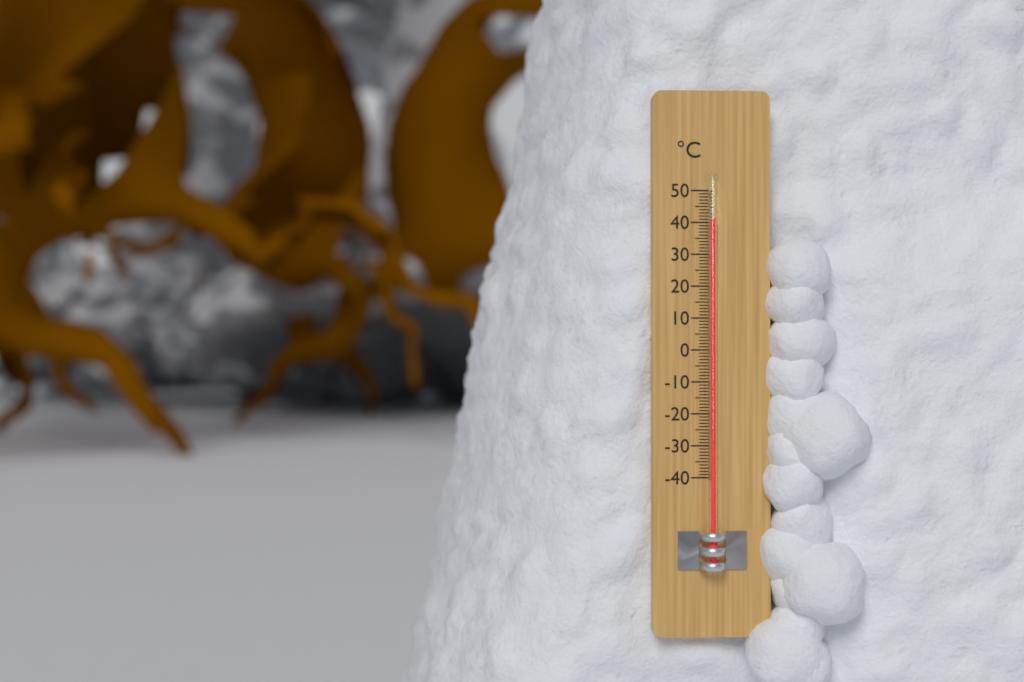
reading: 41 °C
